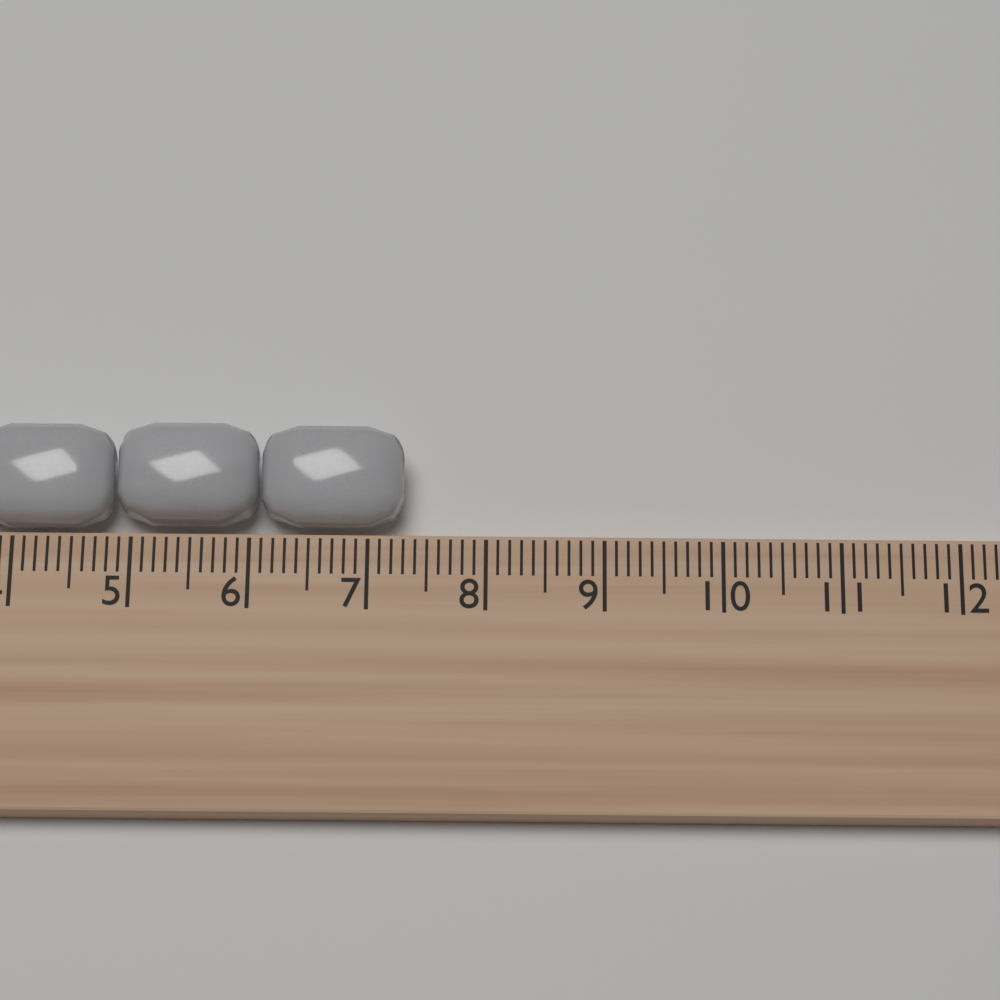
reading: 7.3 cm
